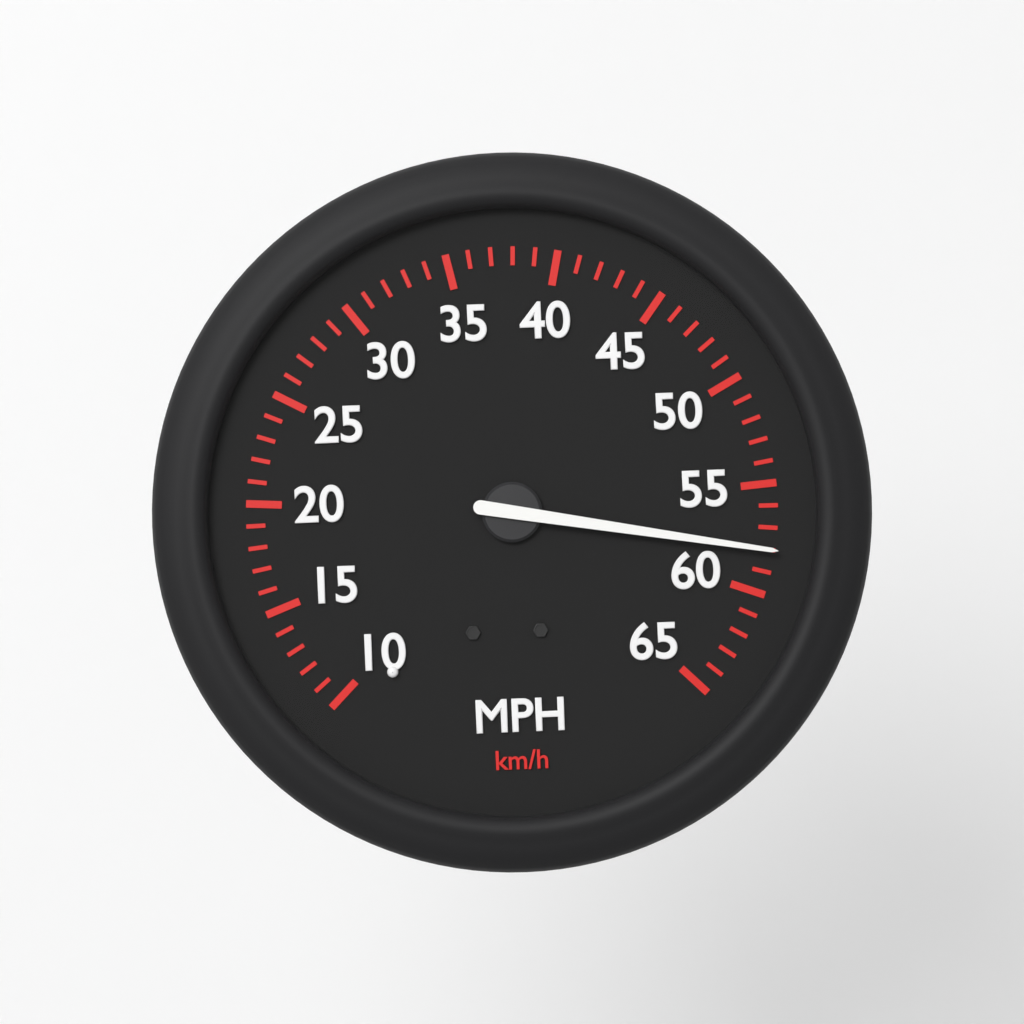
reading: 58 mph
